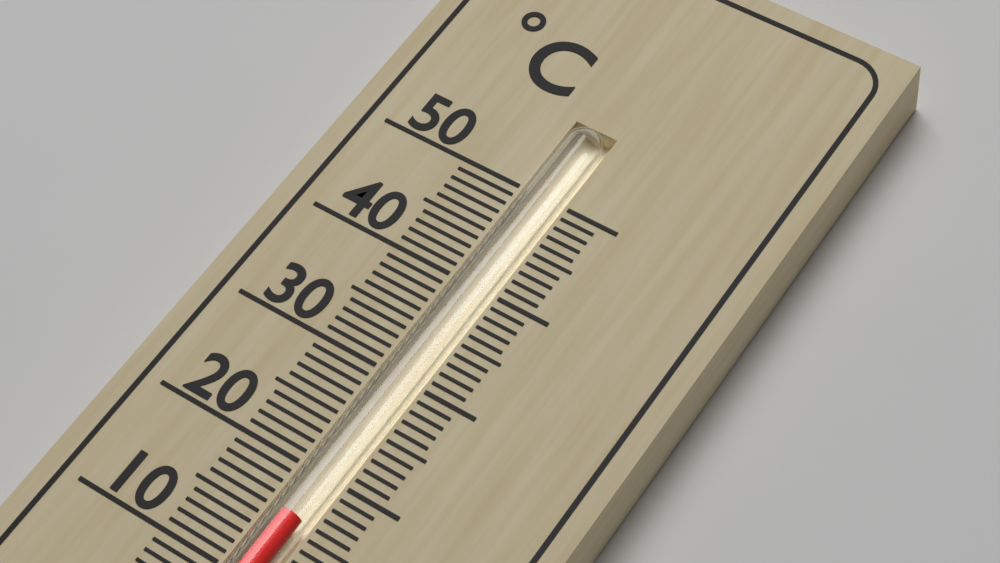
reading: 16 °C
